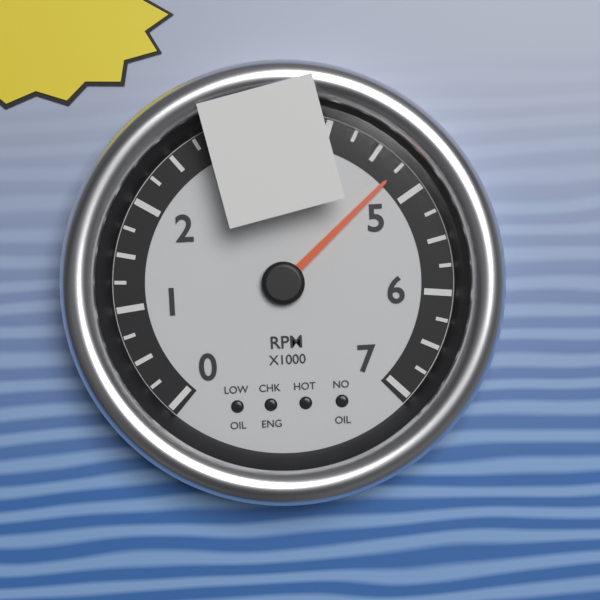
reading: 4750 RPM
